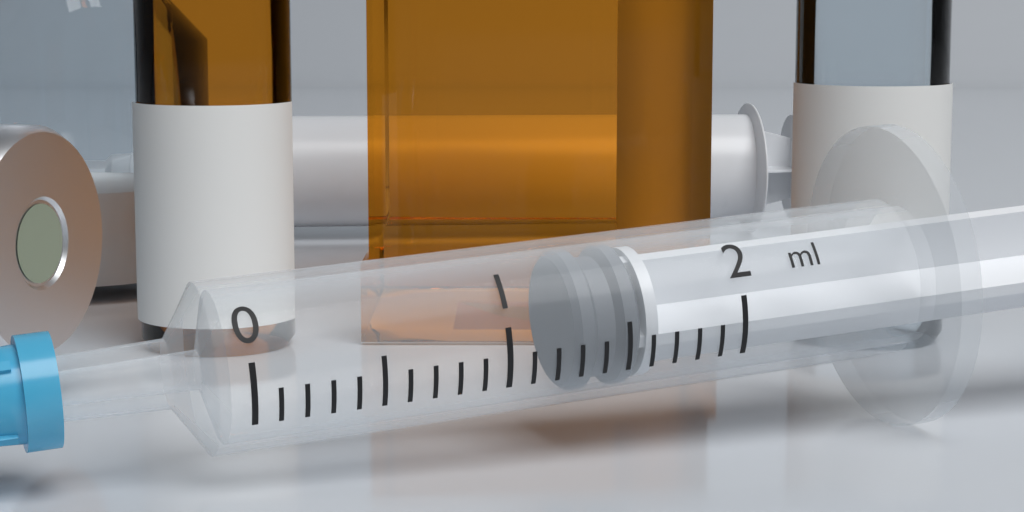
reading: 1.3 ml
